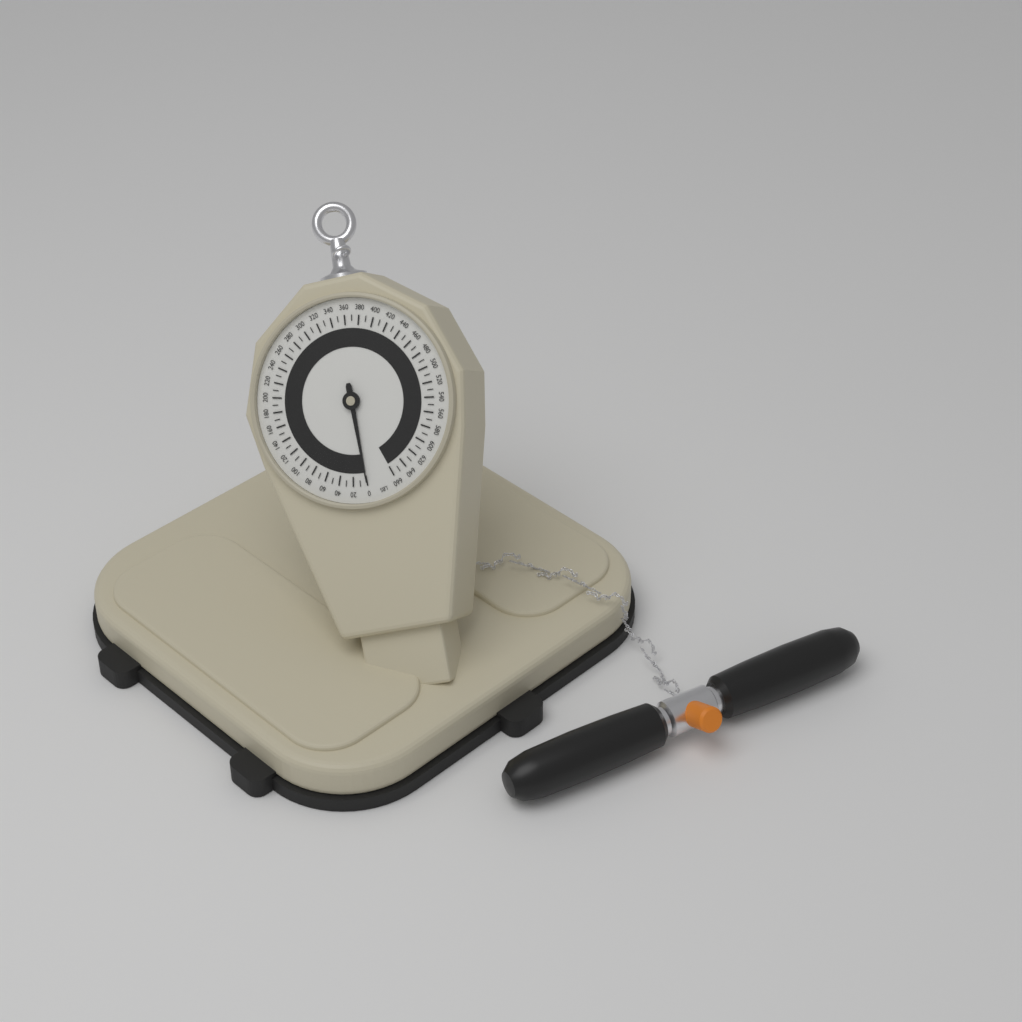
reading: 0 lbs
